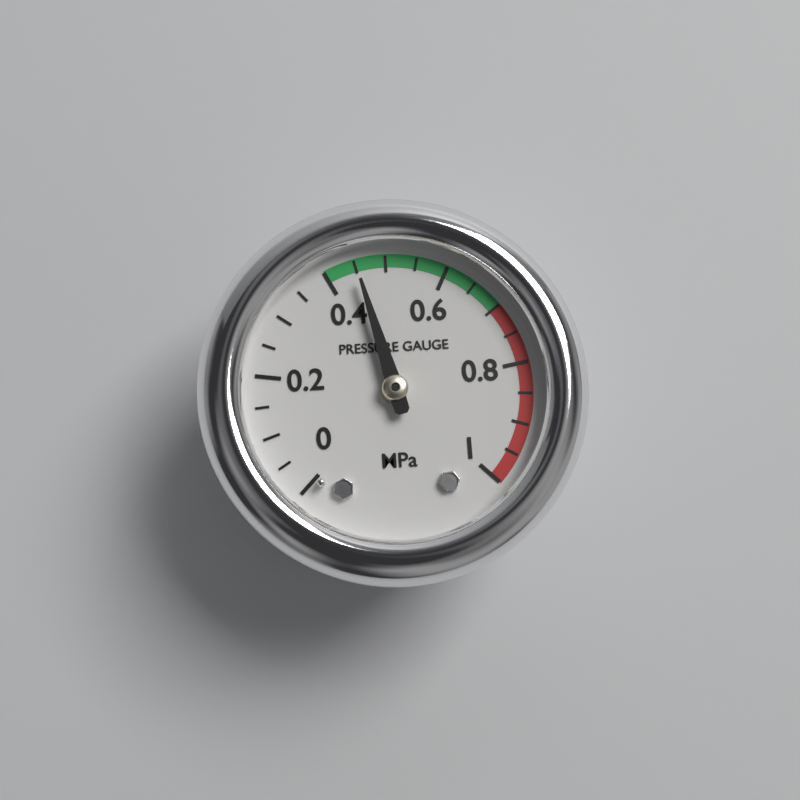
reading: 0.45 MPa
